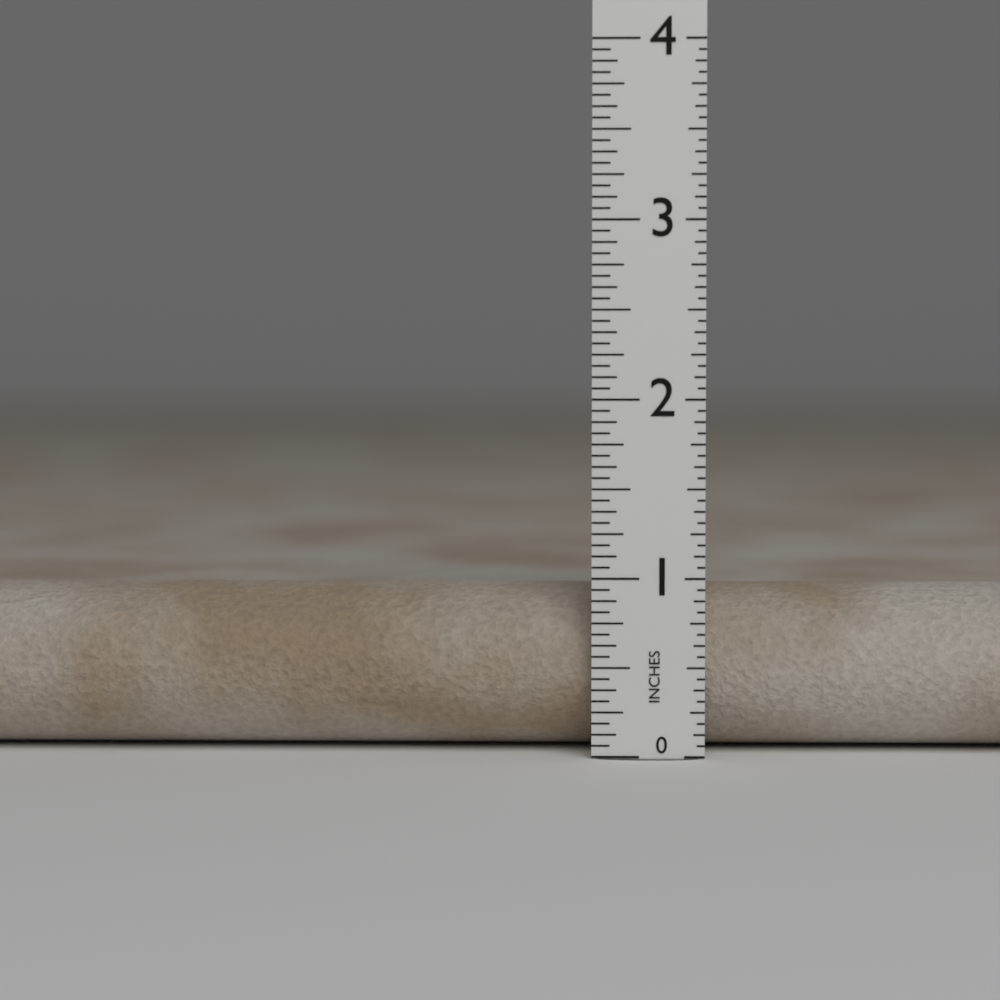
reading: 0.9375 in
